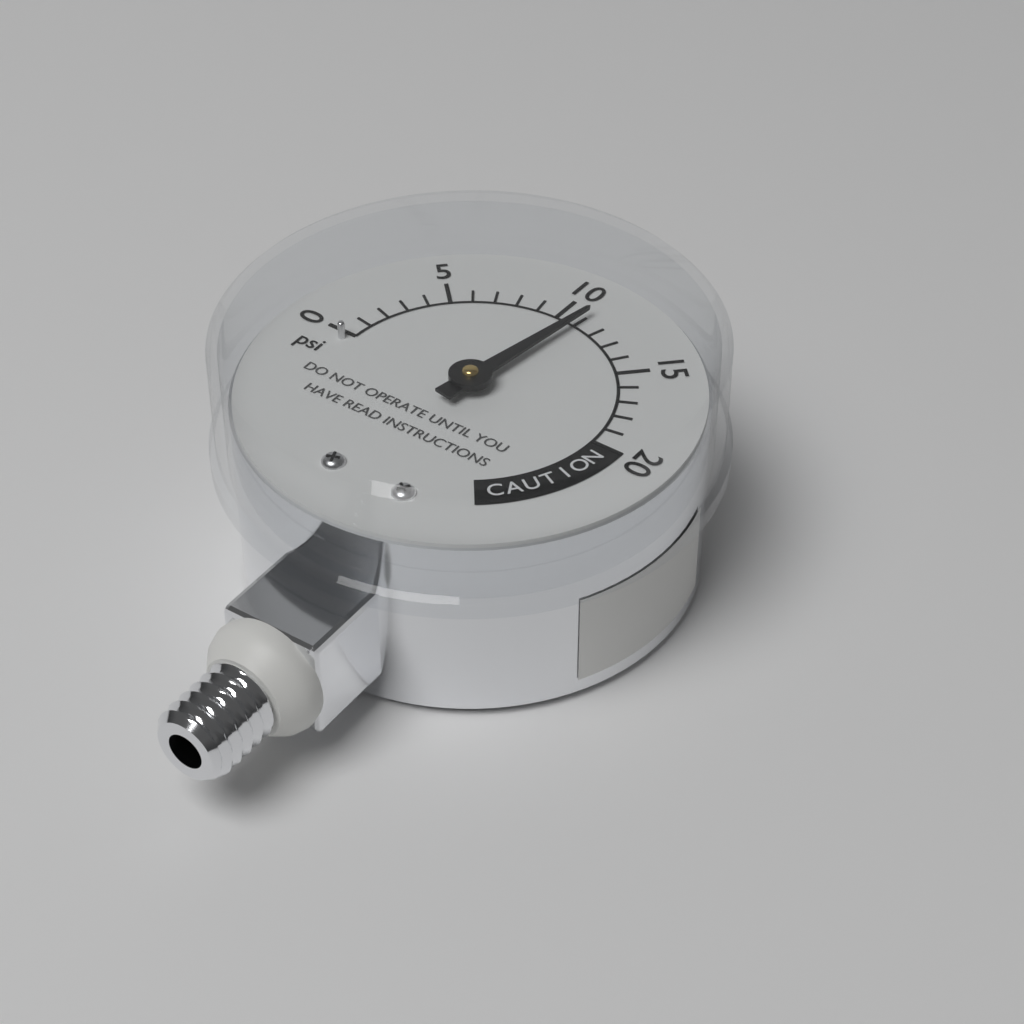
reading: 11 psi
